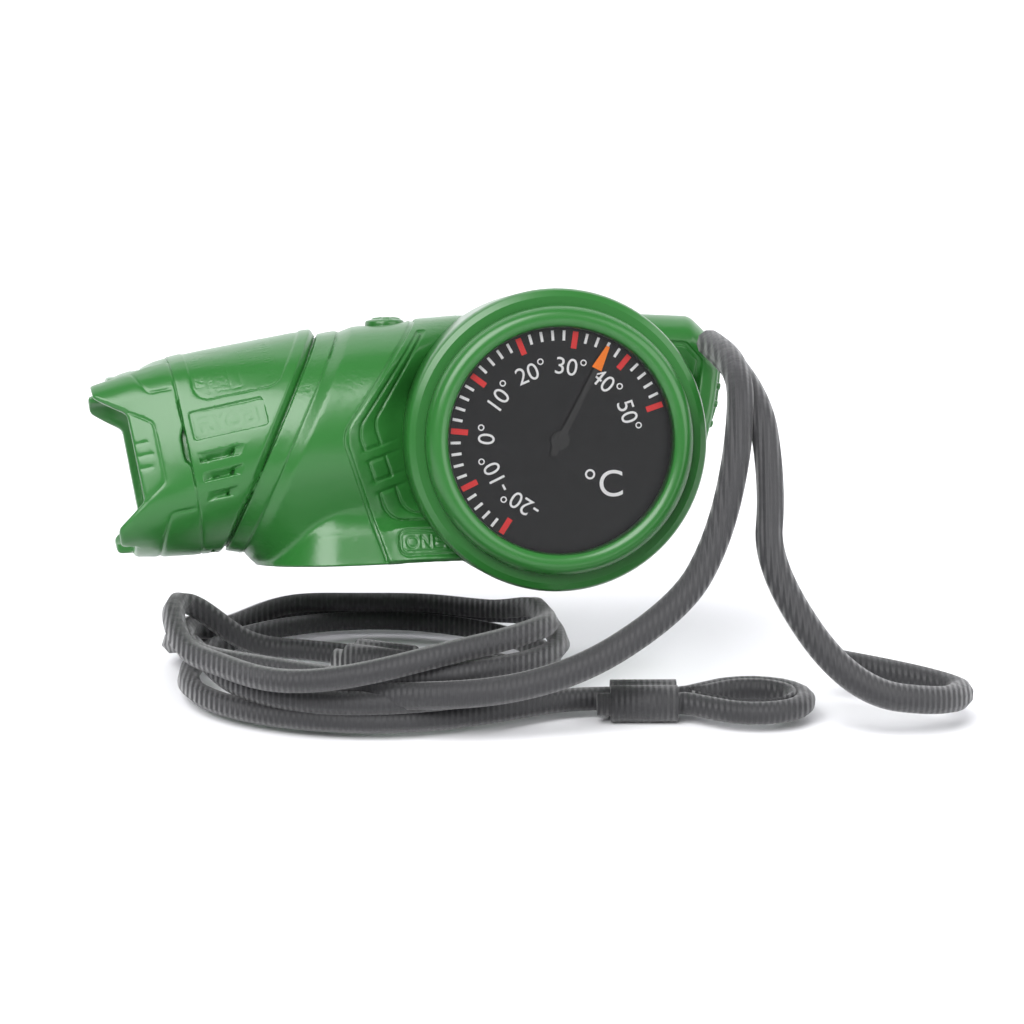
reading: 36 °C
